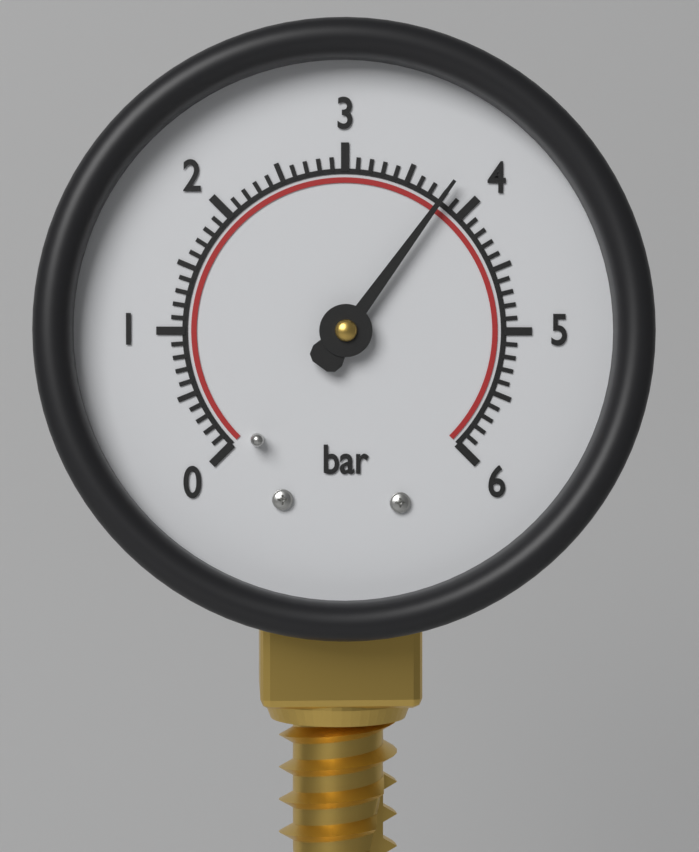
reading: 3.8 bar
